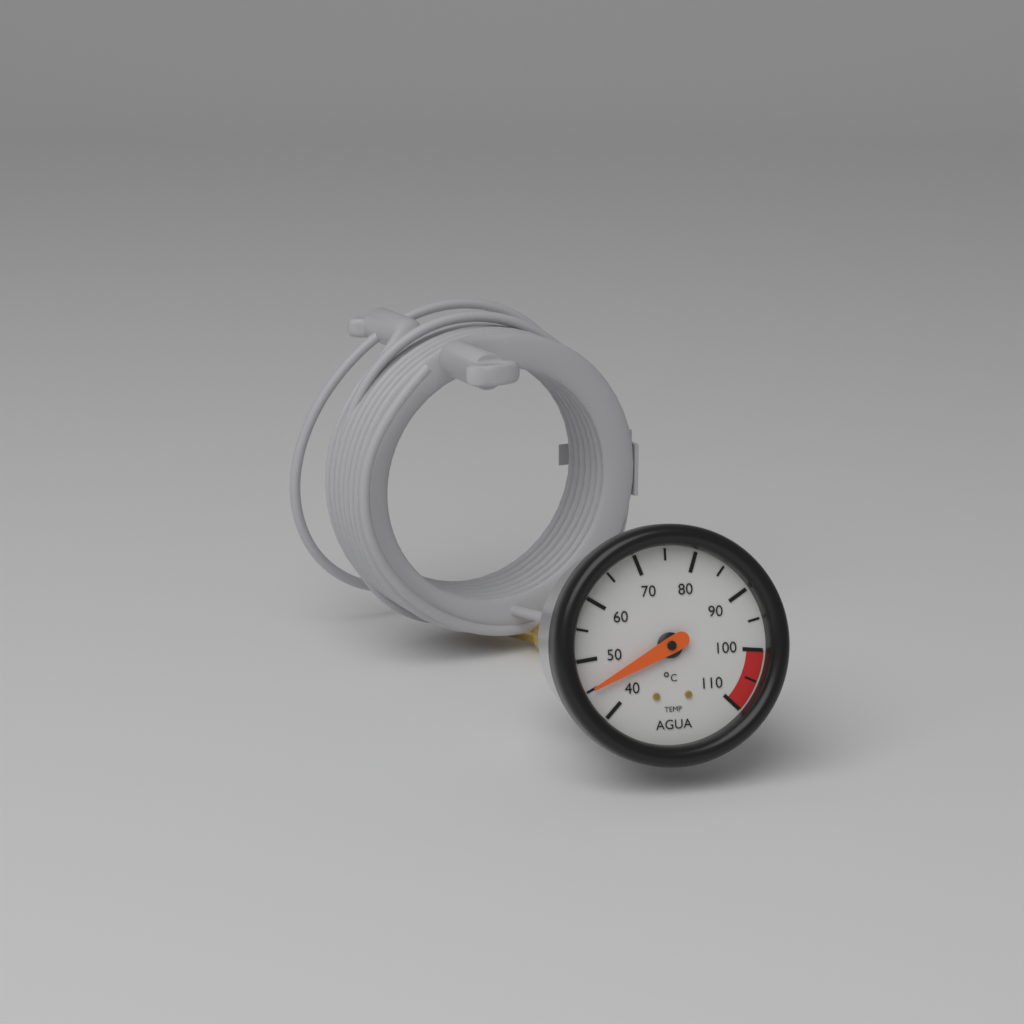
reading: 45 °C
